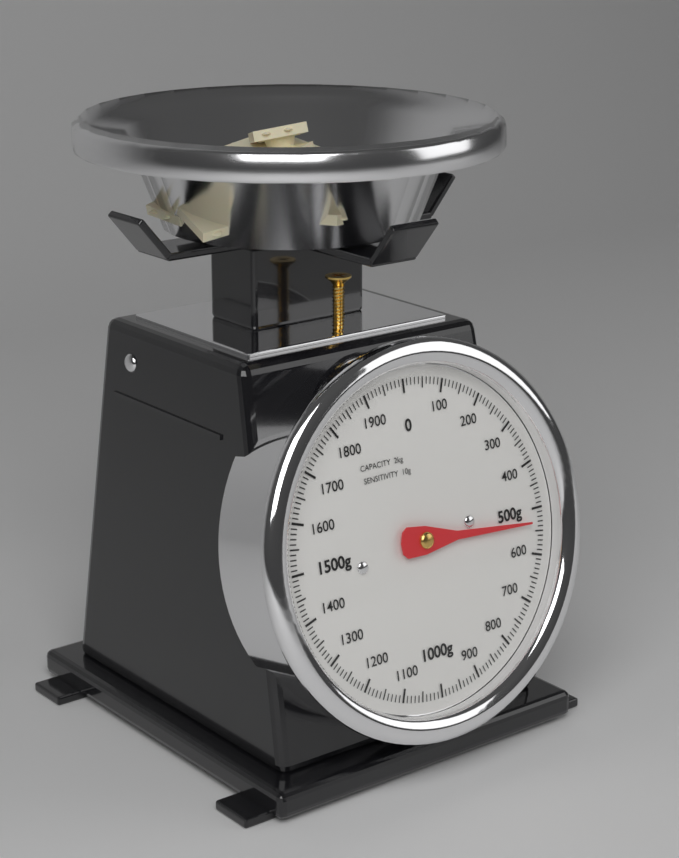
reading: 530 g
